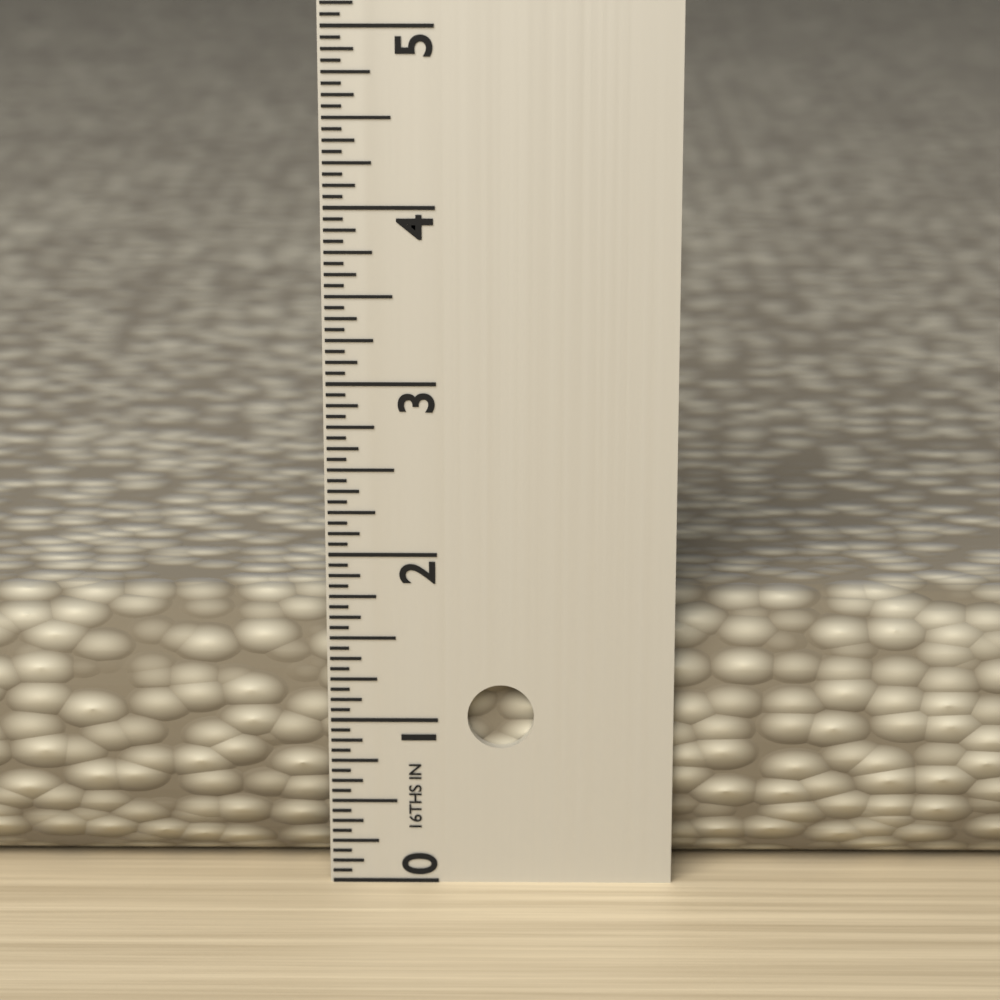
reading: 1.6875 in
